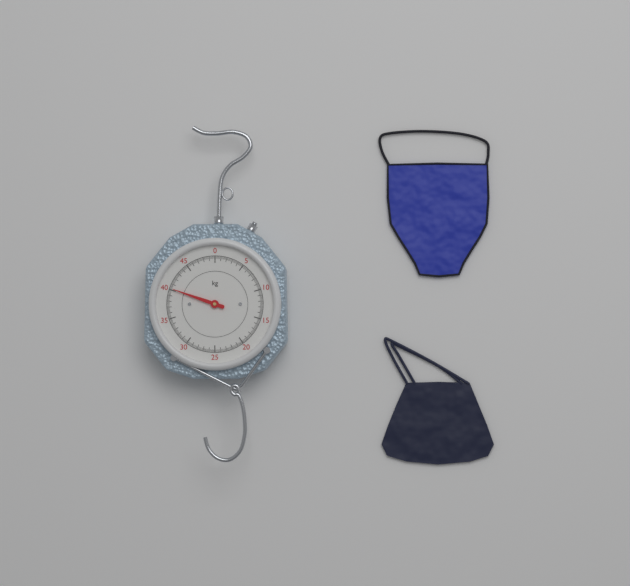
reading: 40.2 kg
